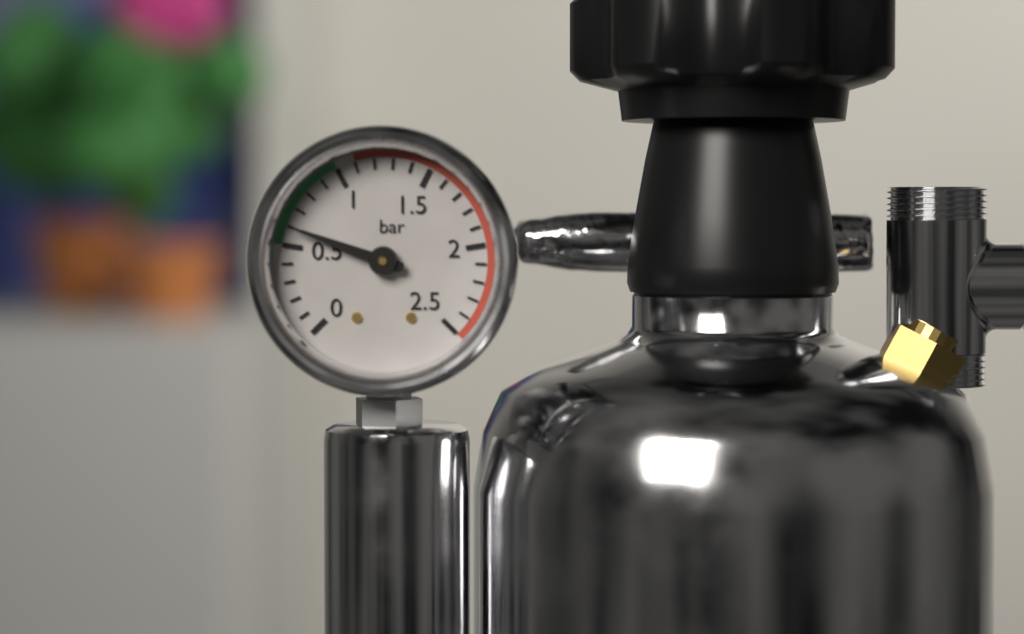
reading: 0.6 bar
